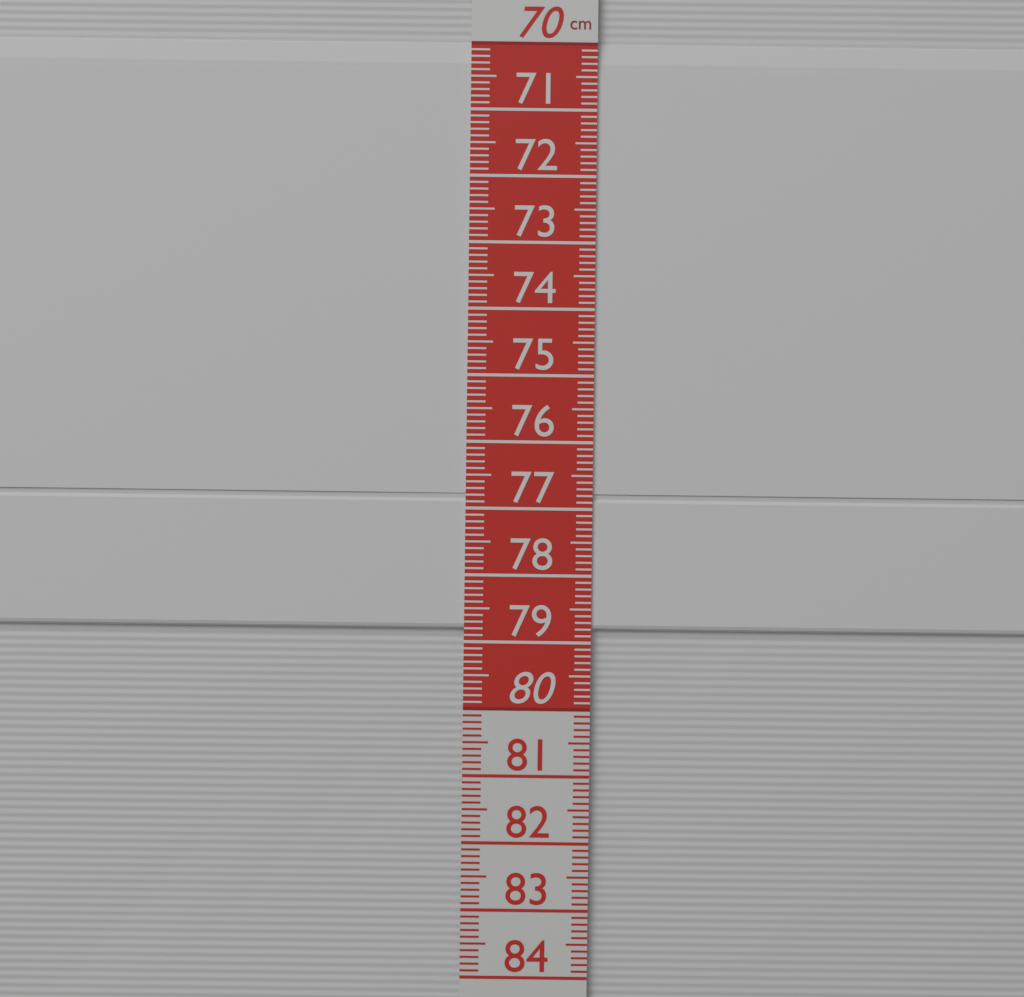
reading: 78.8 cm
